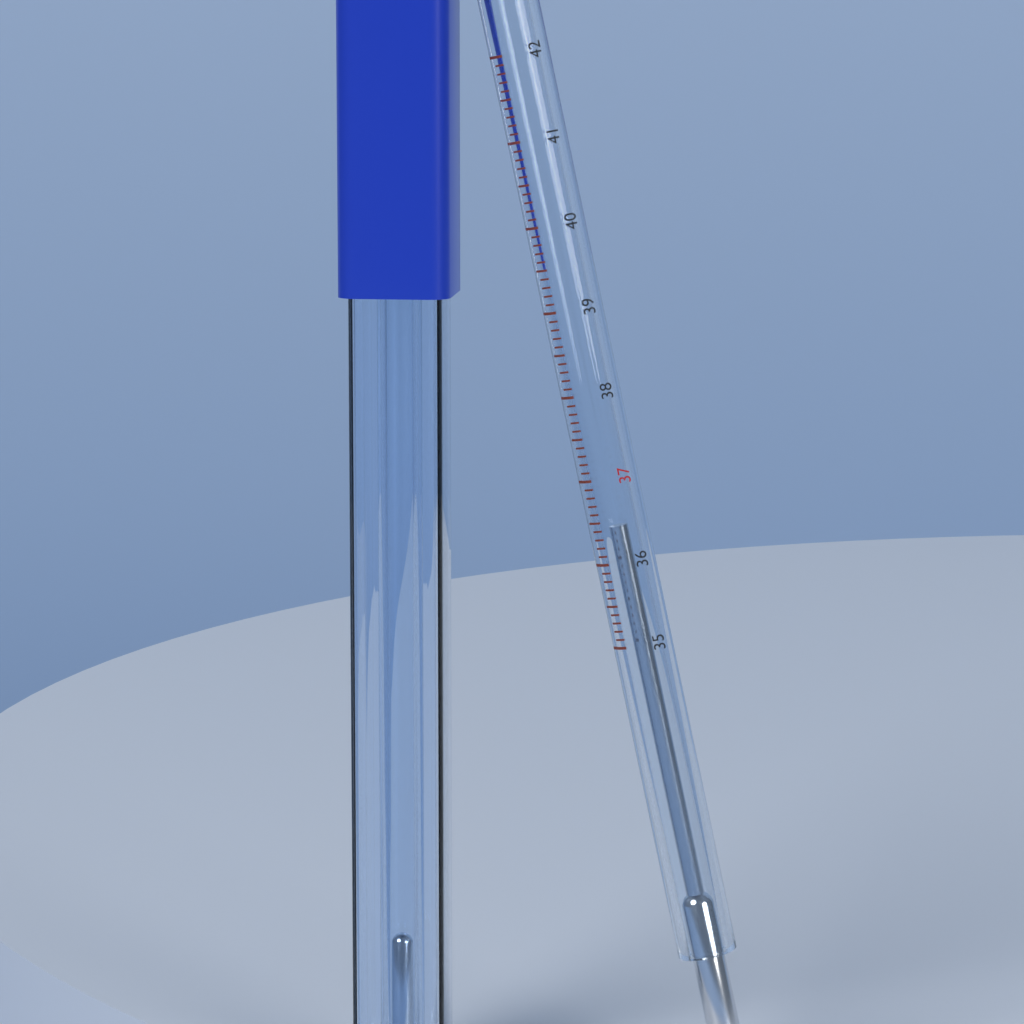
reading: 36.4 °C
